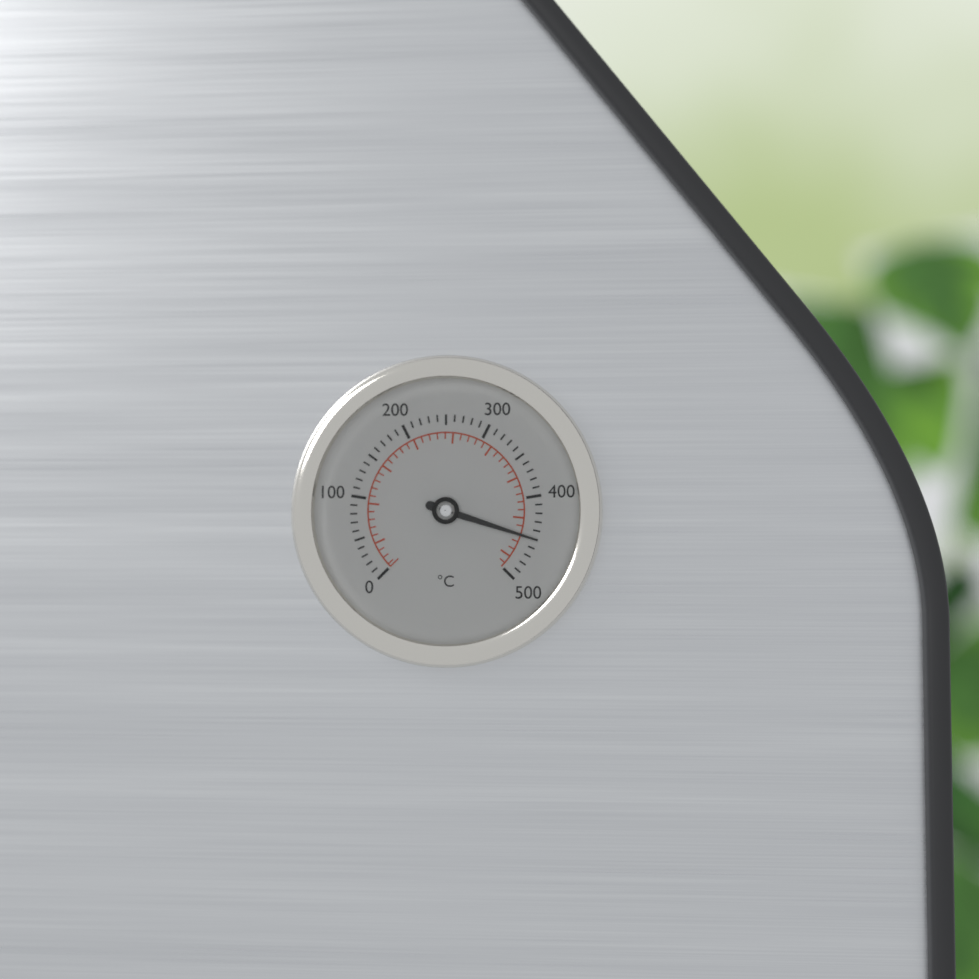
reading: 450 °C
